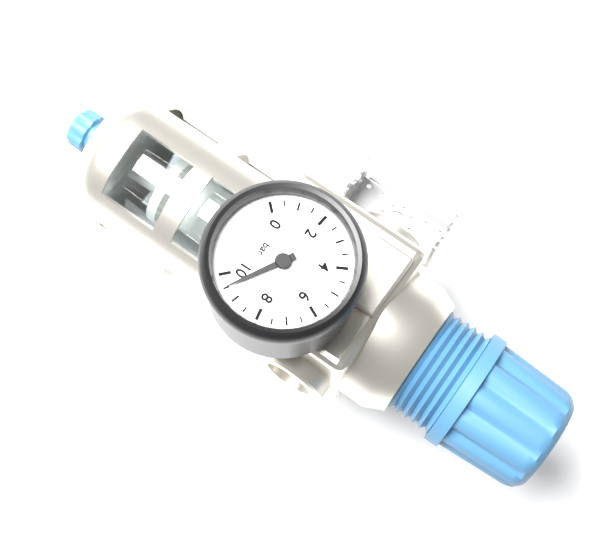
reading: 9.5 bar
